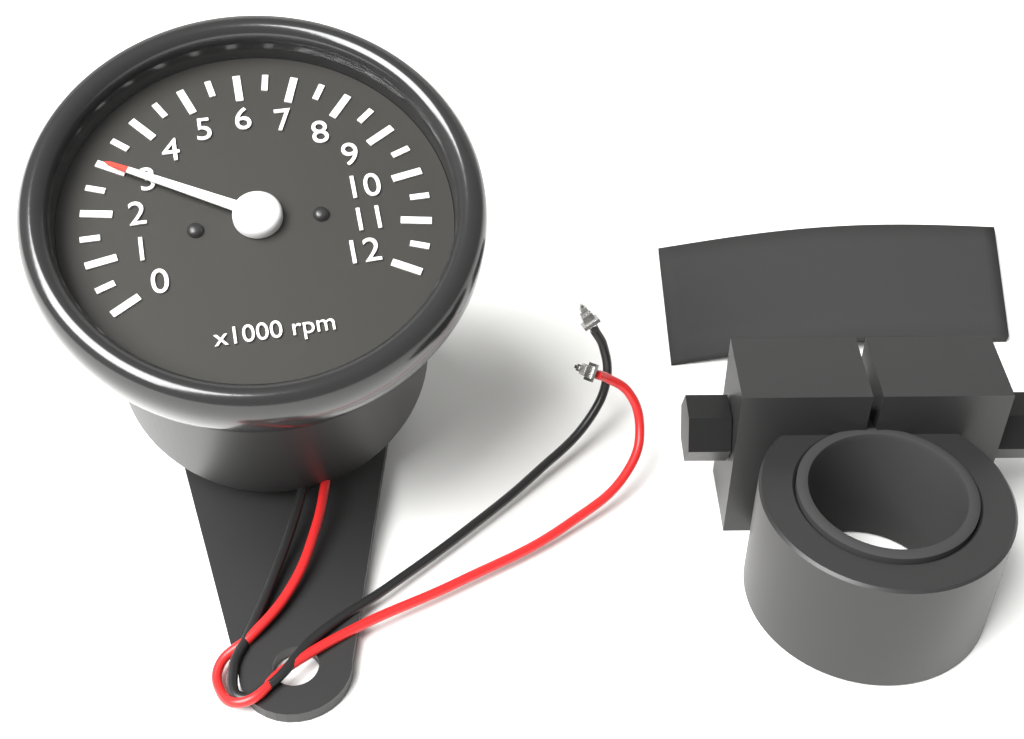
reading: 3.0 x1000 rpm
